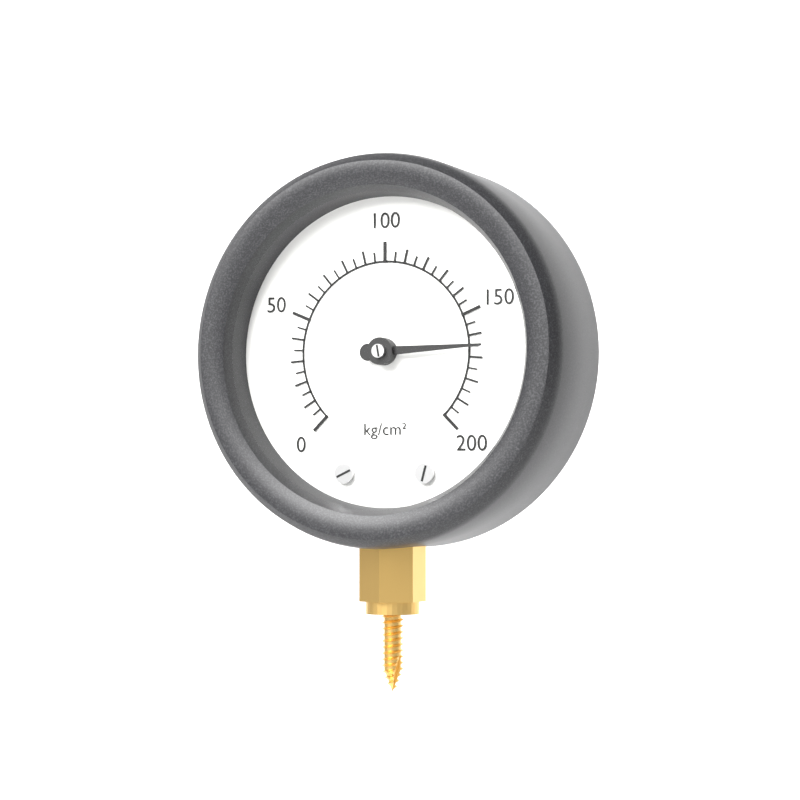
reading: 165 kg/cm²
